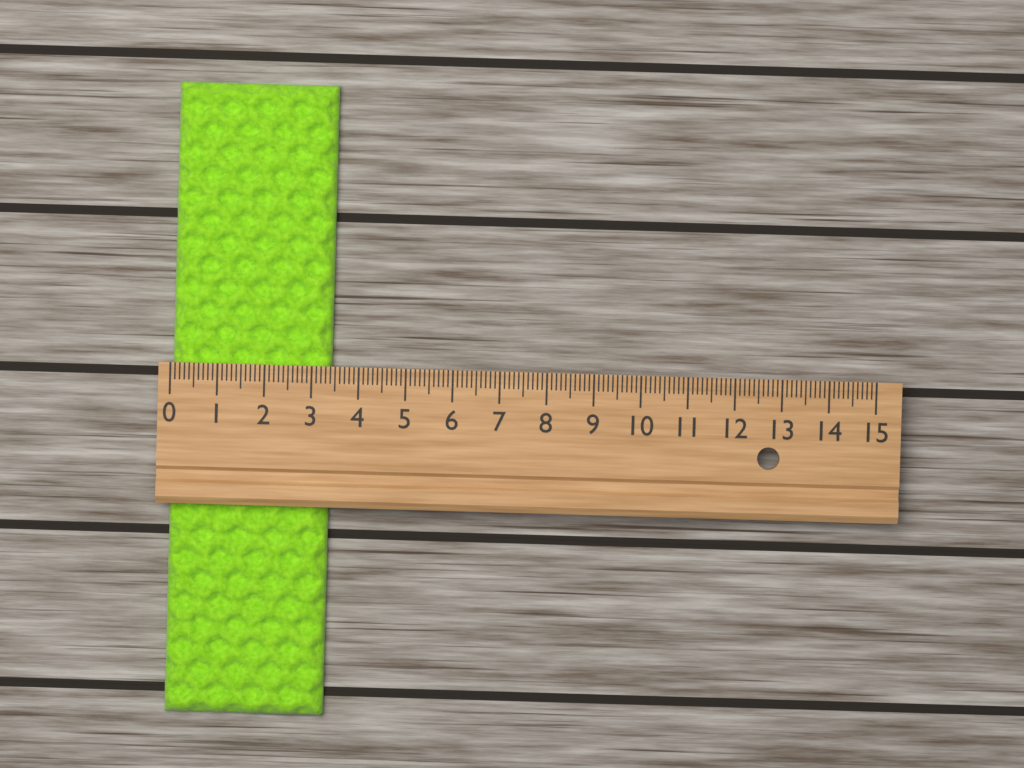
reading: 3.4 (no unit)
